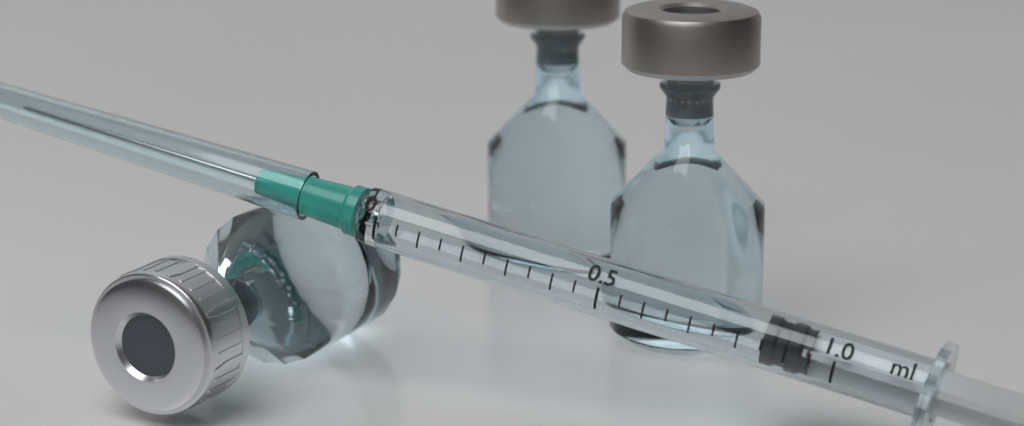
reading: 0.85 ml
